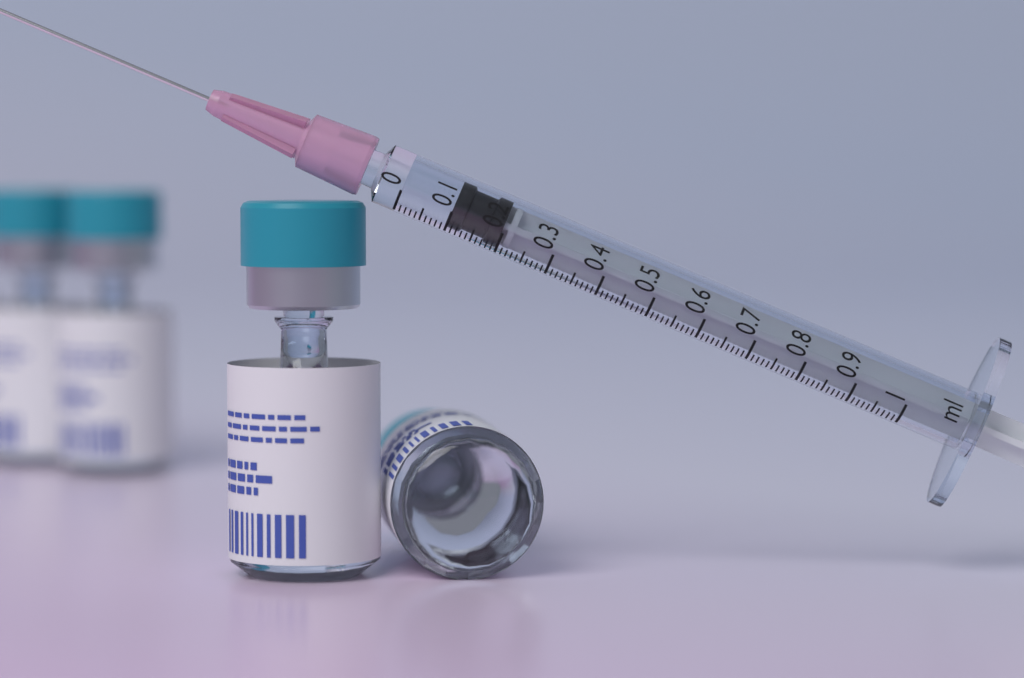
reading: 0.10 ml
